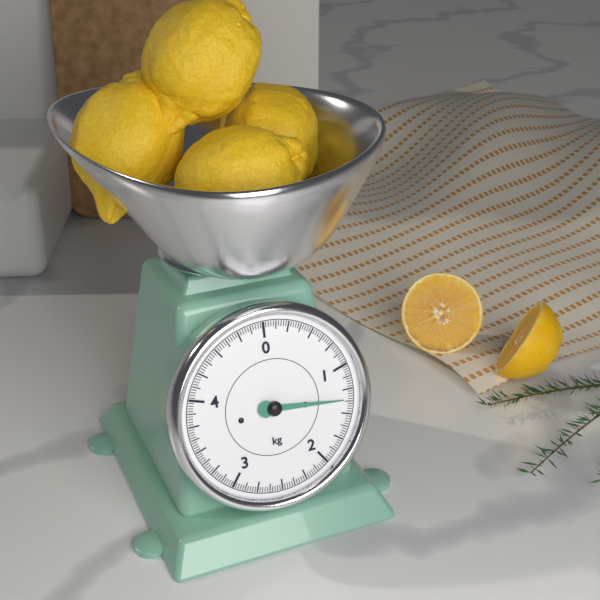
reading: 1.350 kg
